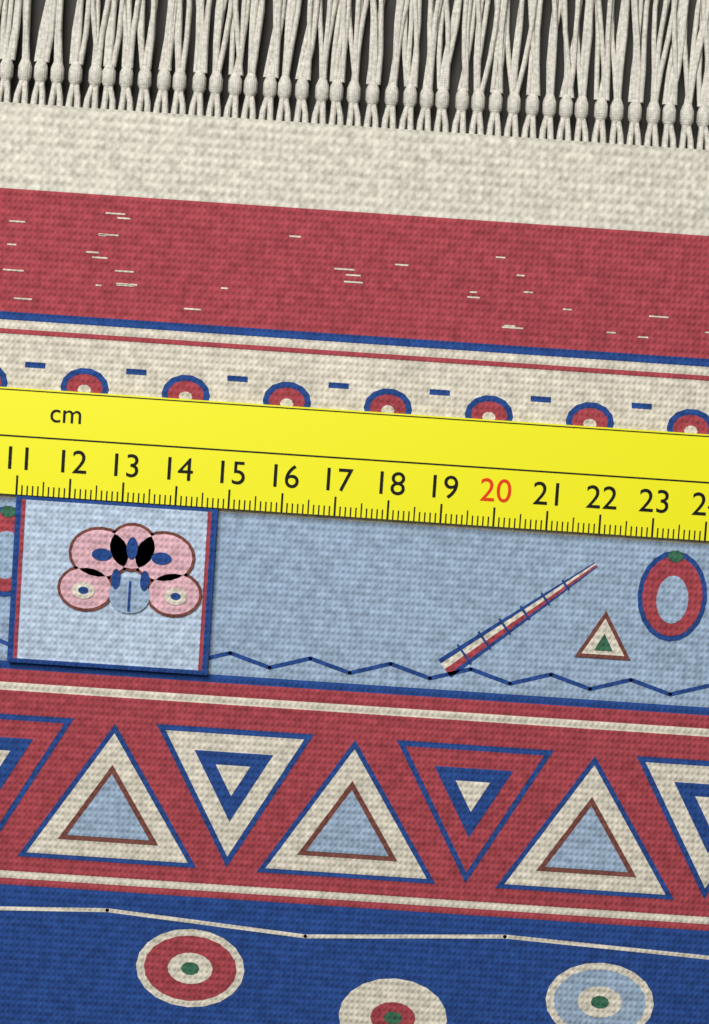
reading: 14.8 cm
